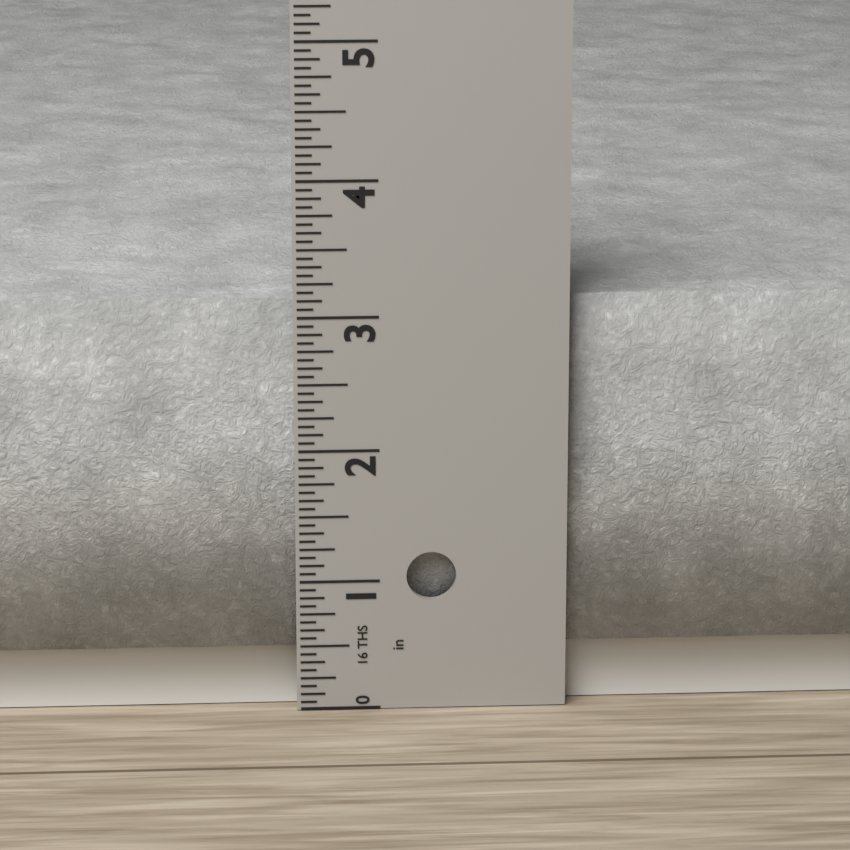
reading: 3.1250 in
